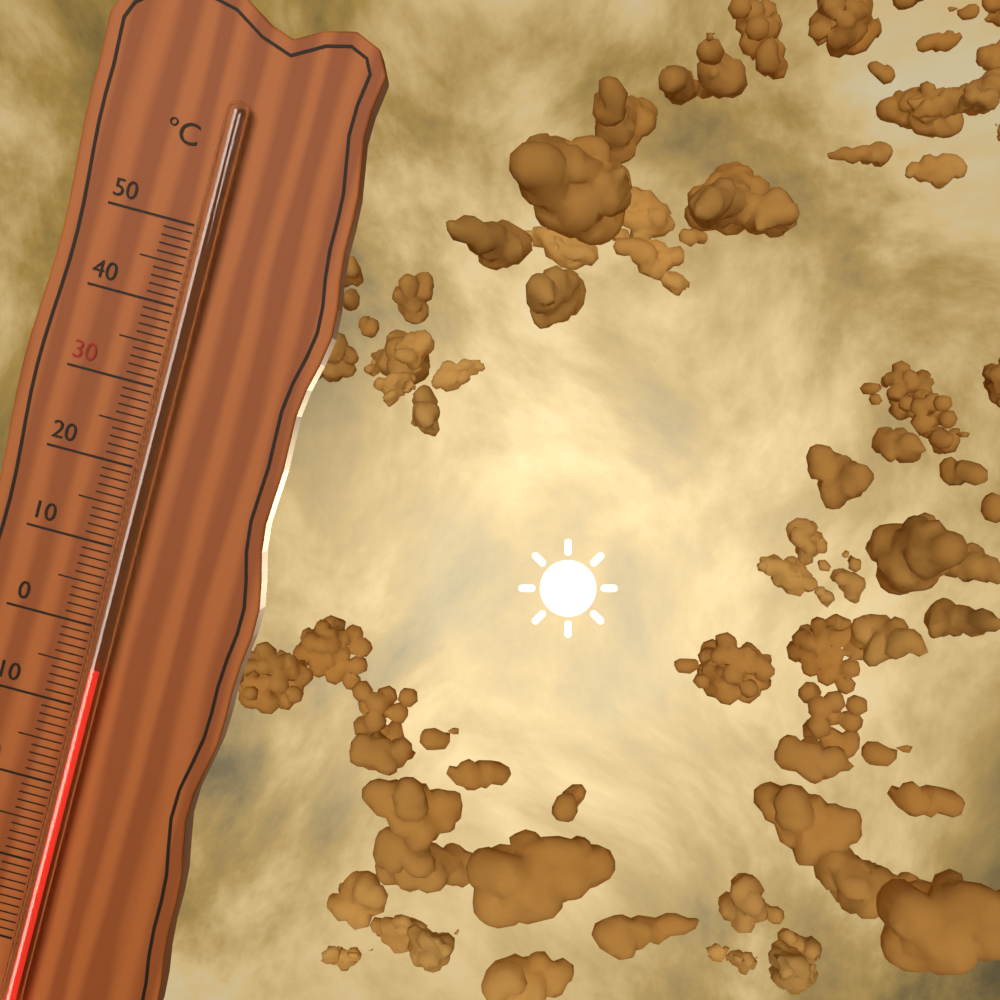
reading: -5 °C
